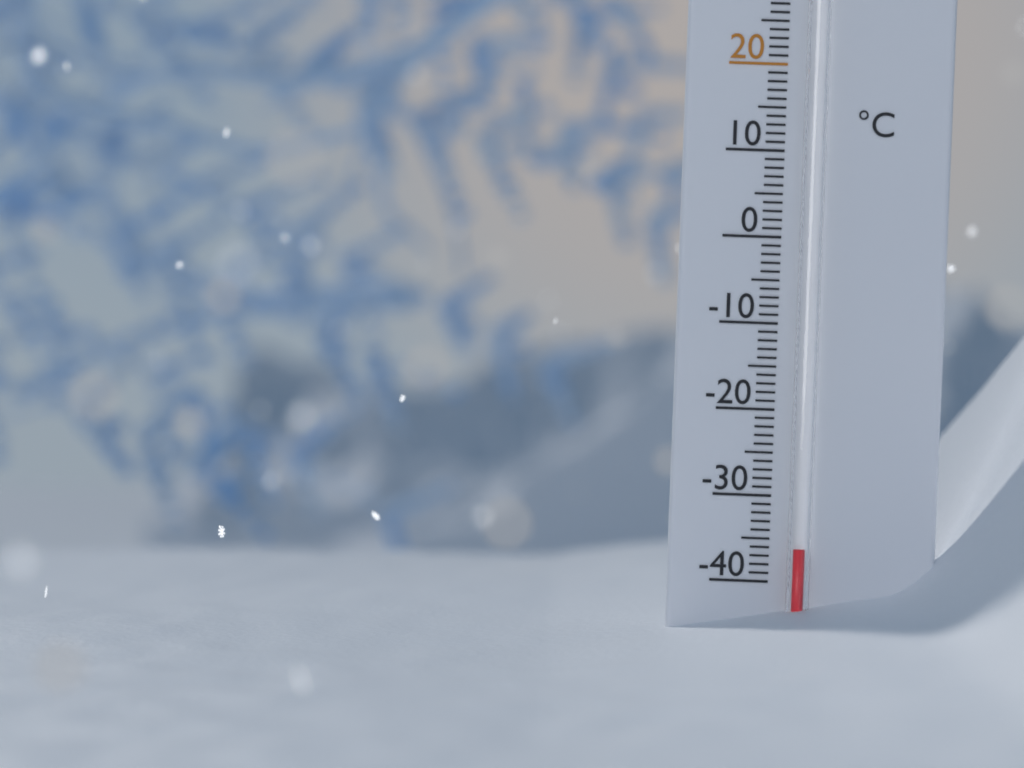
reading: -36 °C
